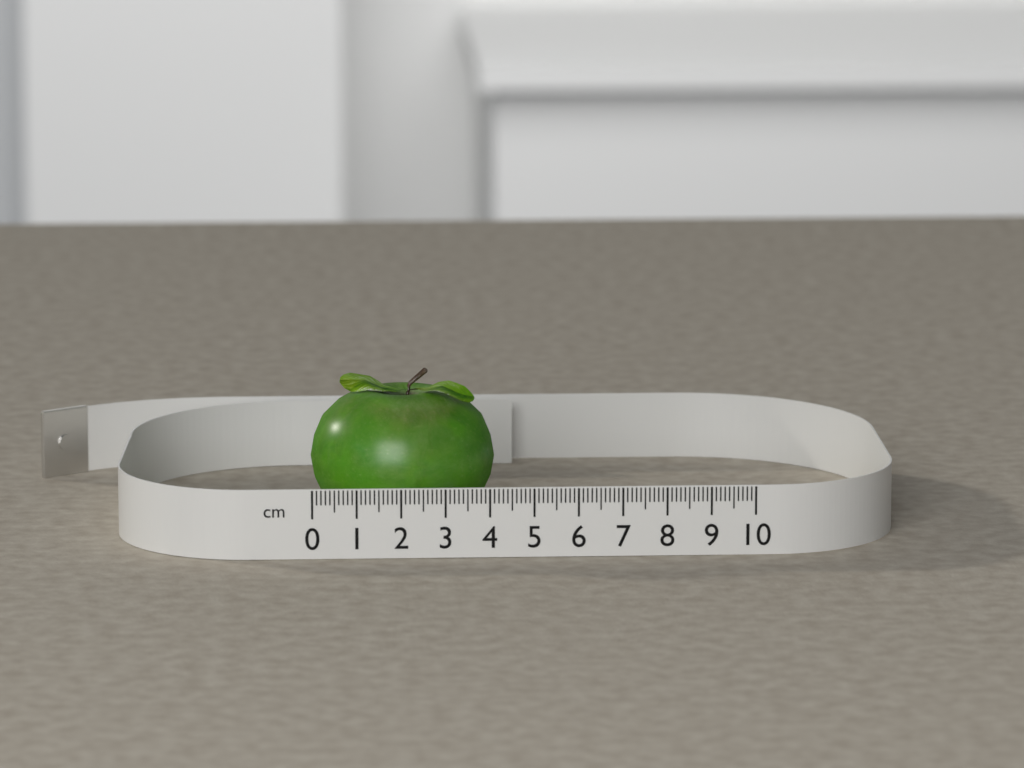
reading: 4.2 cm
